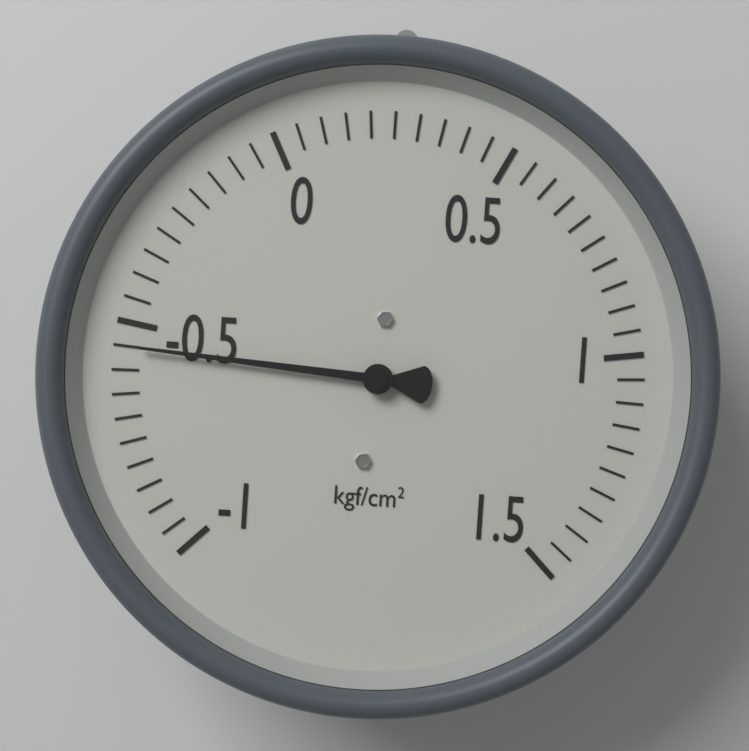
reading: -0.55 kgf/cm²
